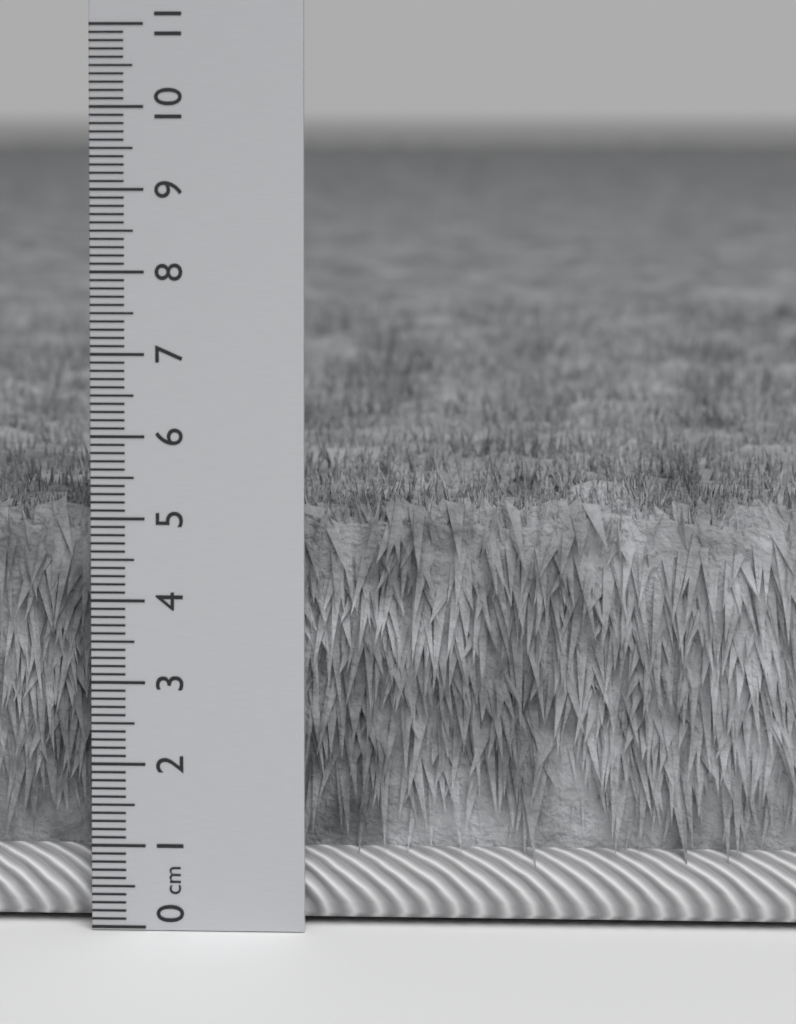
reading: 5.3 cm
